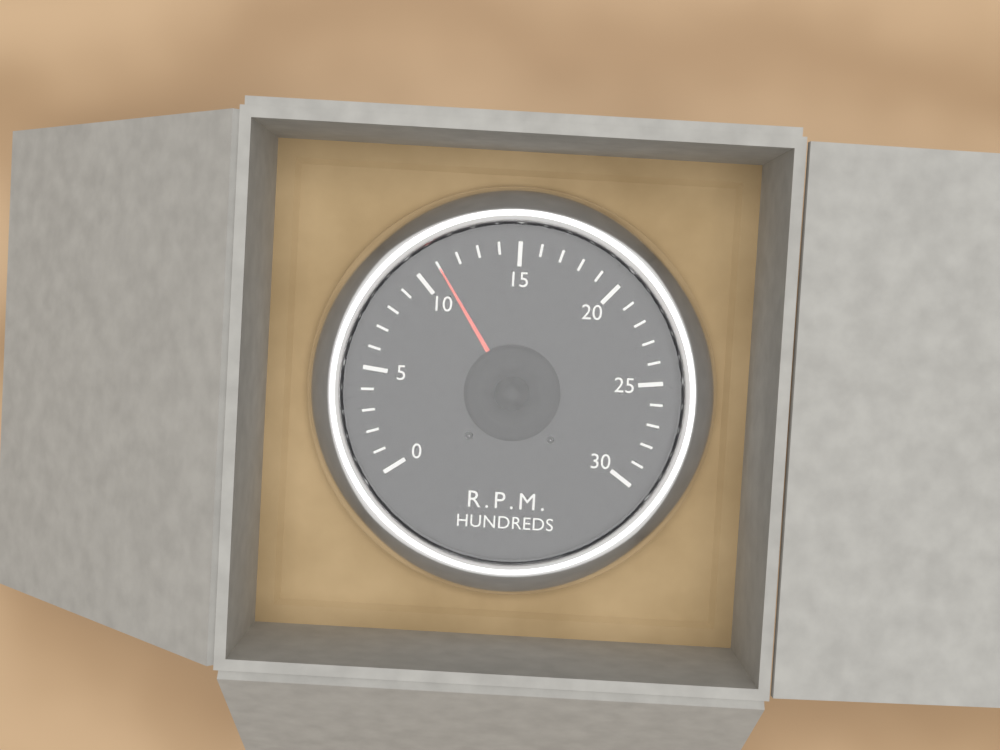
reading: 11 RPM x100
